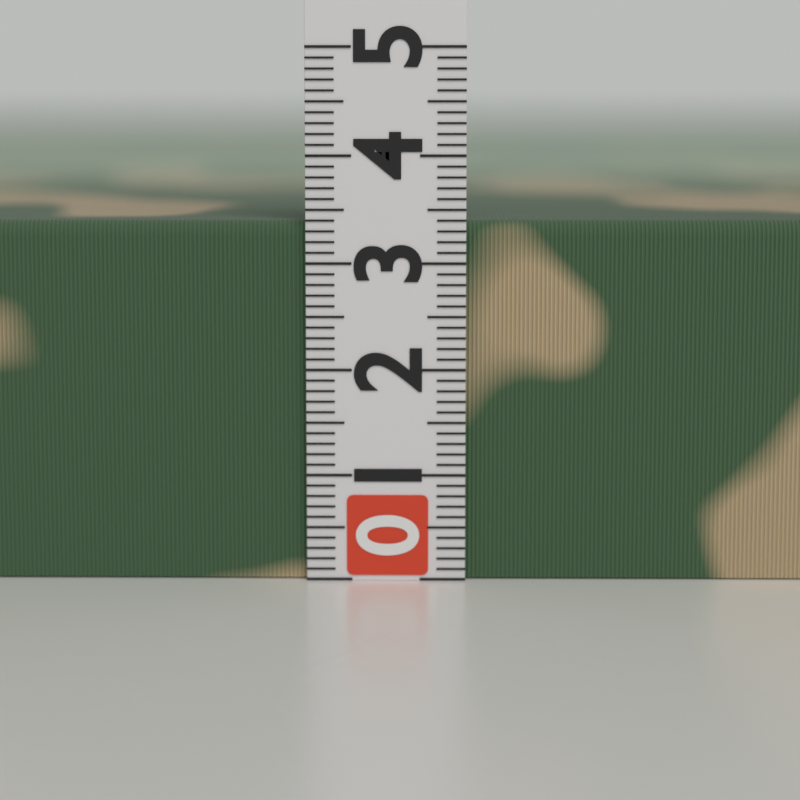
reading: 3.4 (no unit)
